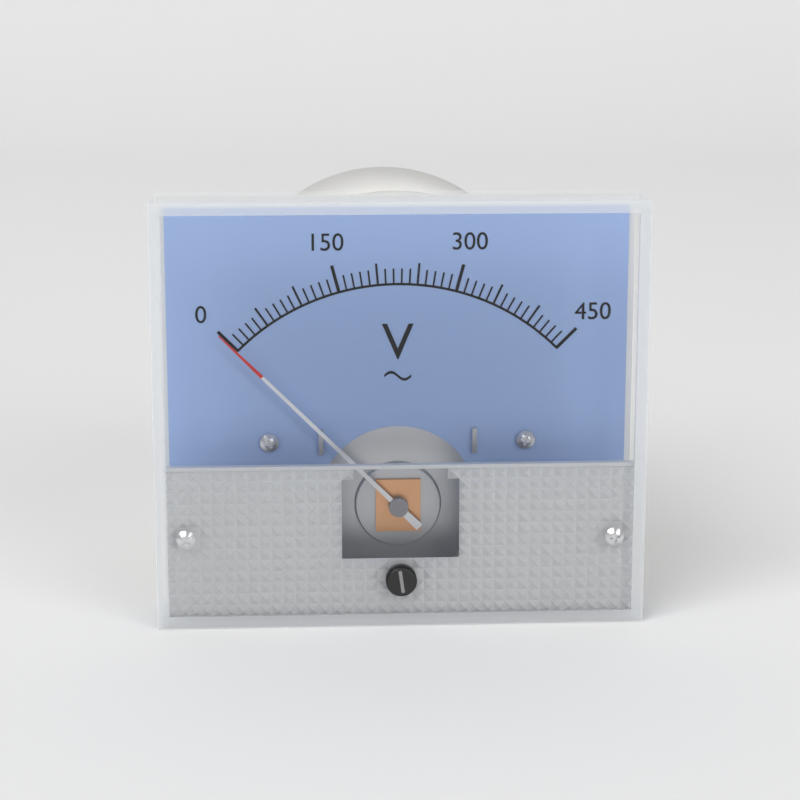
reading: 0 V
